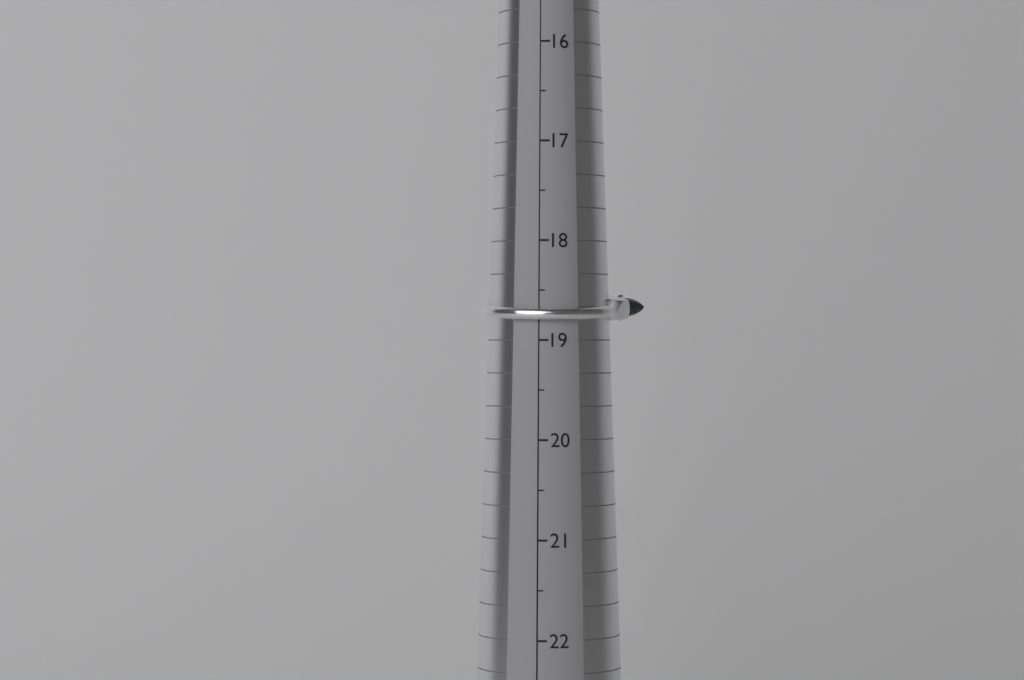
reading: 18.8 (no unit)
